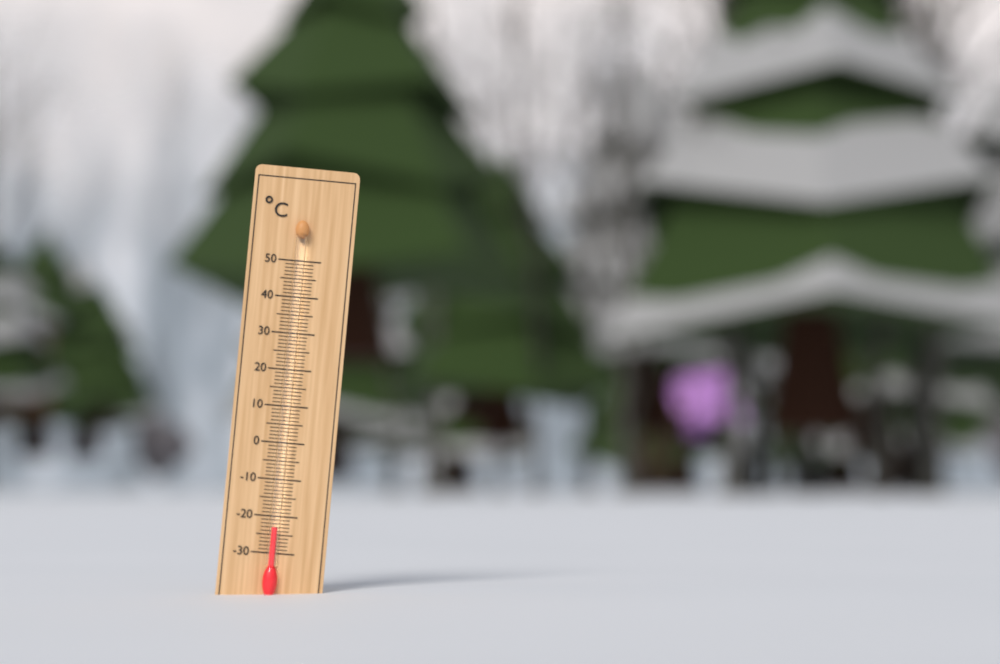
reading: -23 °C
